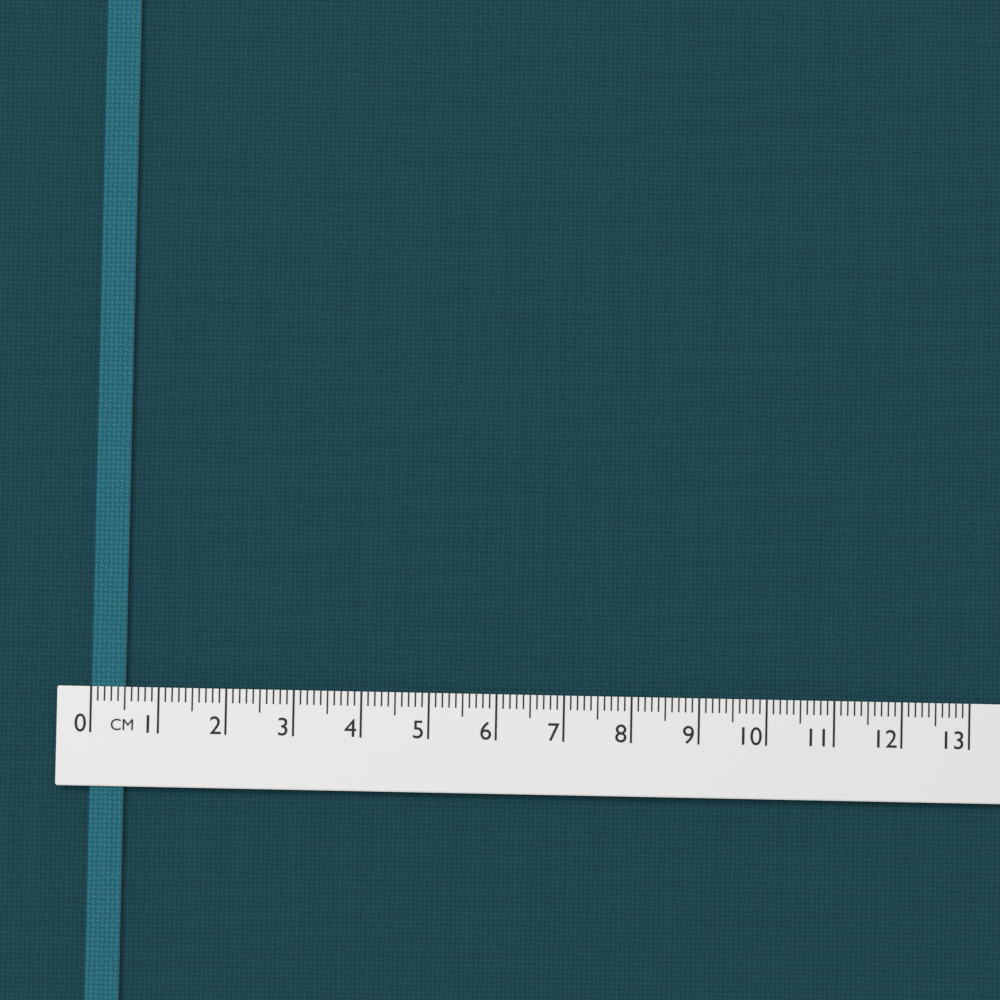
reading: 0.5 cm
